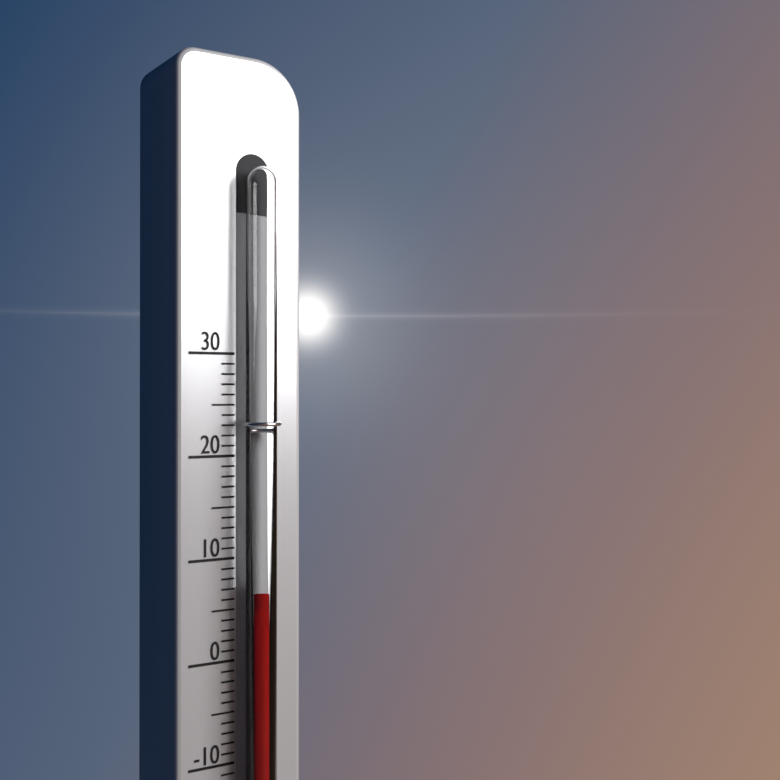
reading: 7 (no unit)
